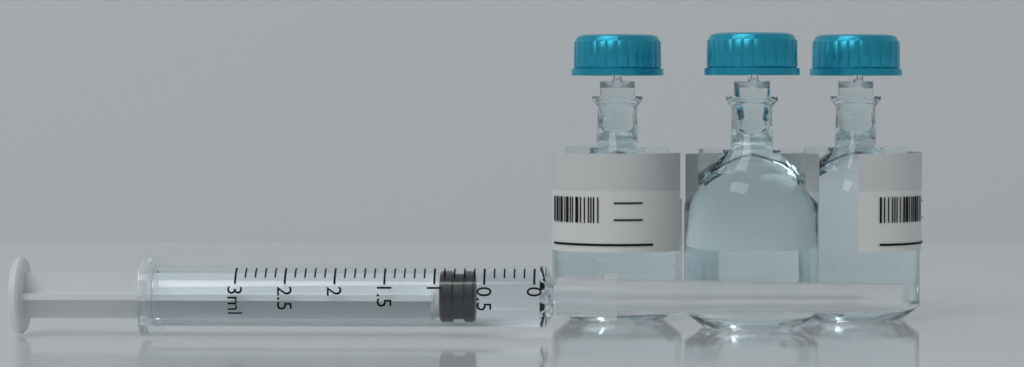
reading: 0.6 ml
